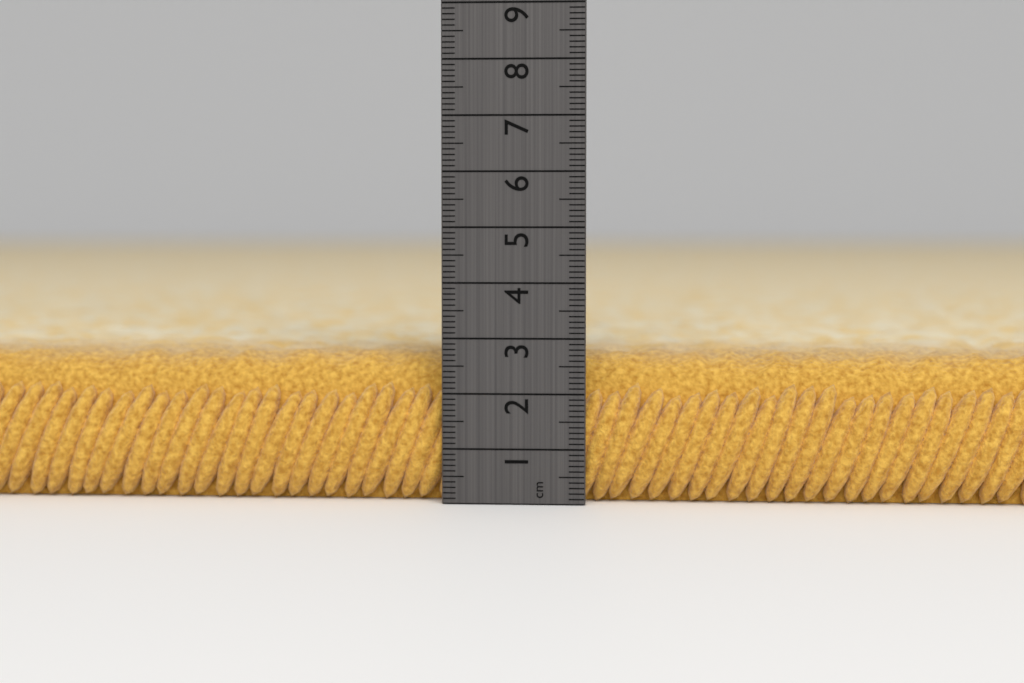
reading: 2.7 cm
